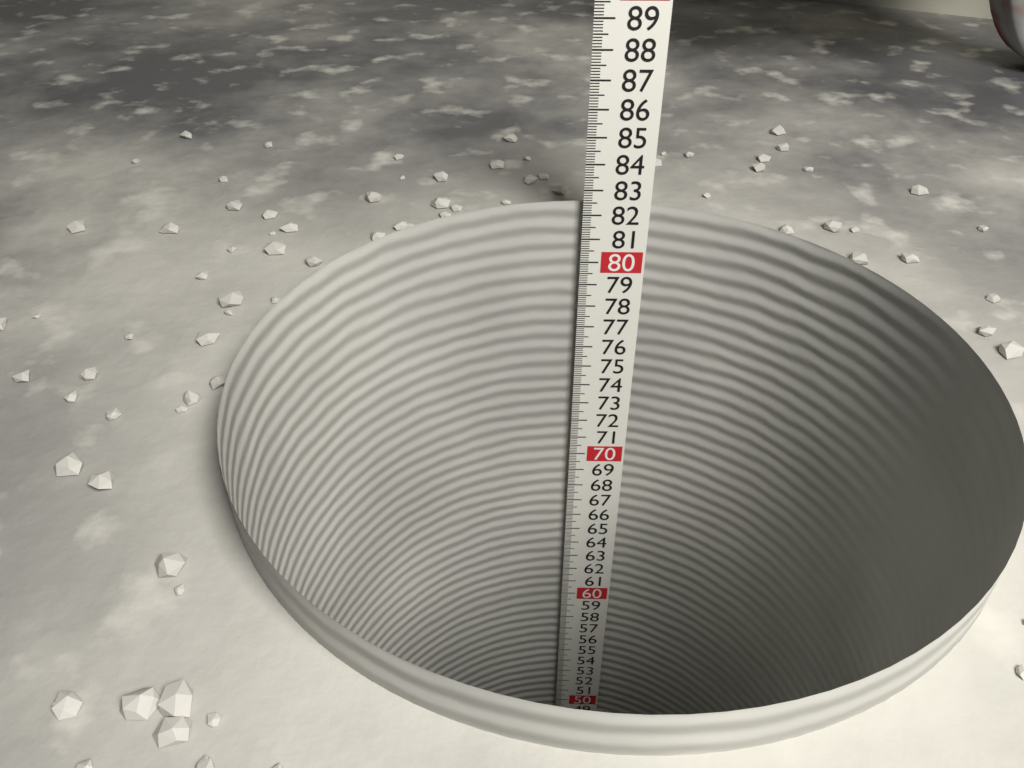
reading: 82.4 (no unit)
